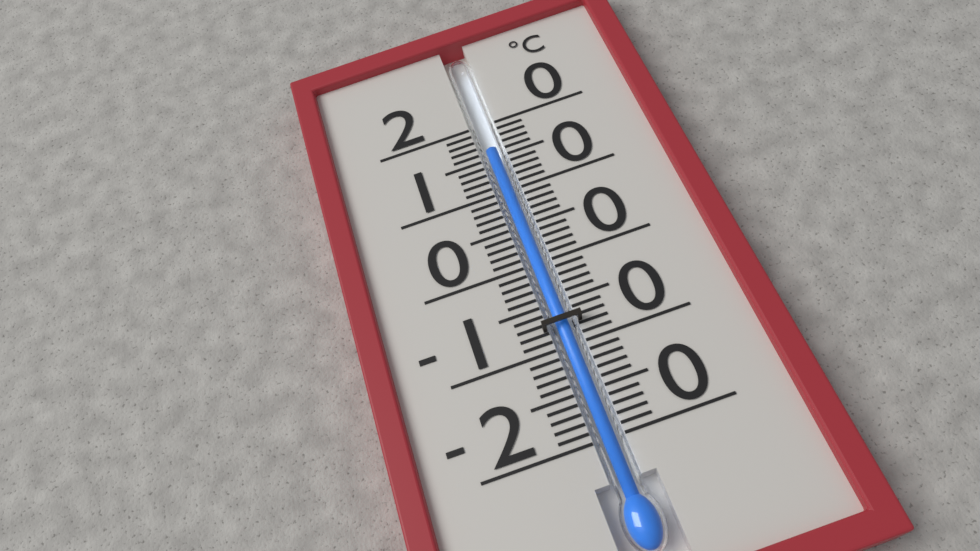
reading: 16 °C
